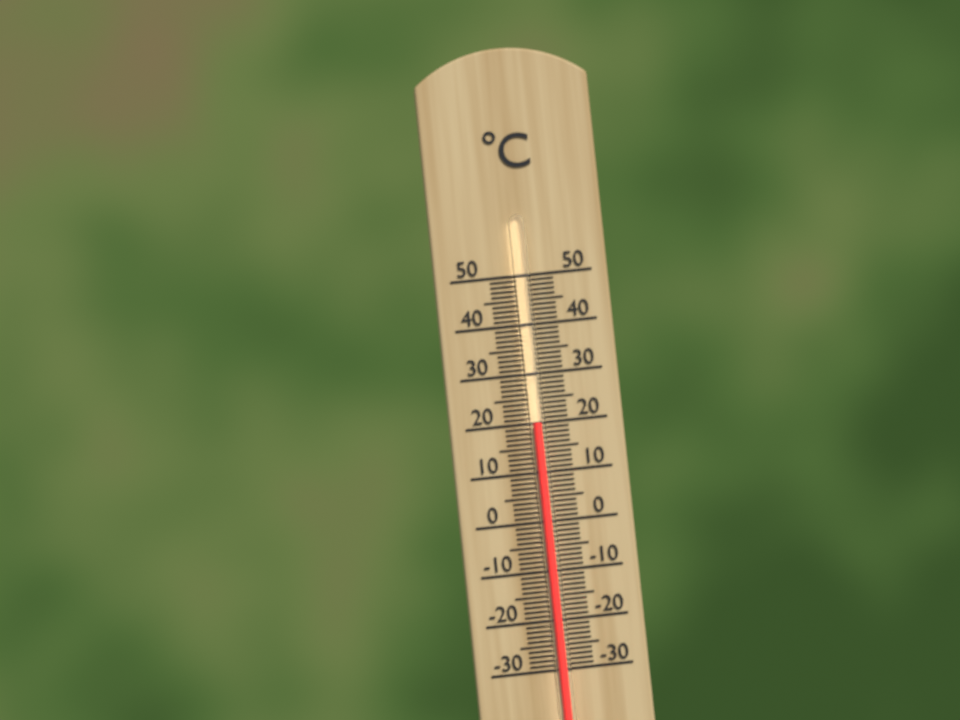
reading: 20 °C
